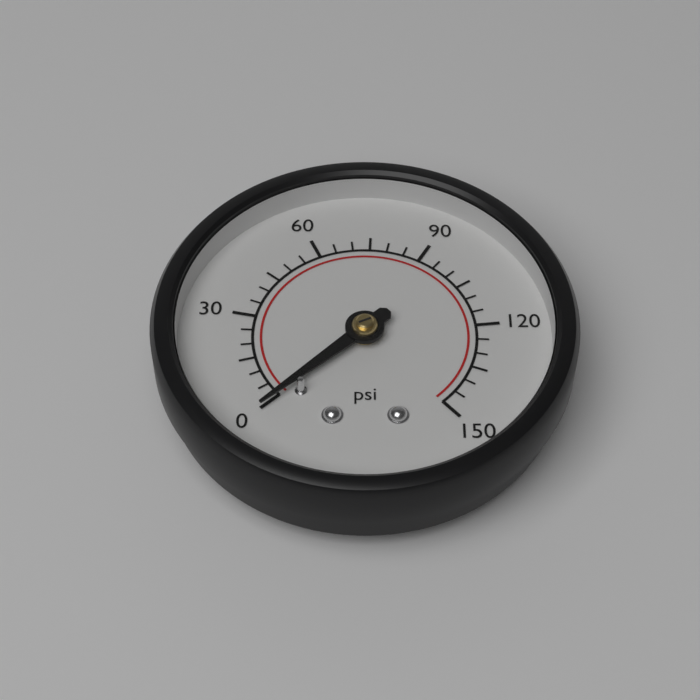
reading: 0 psi
